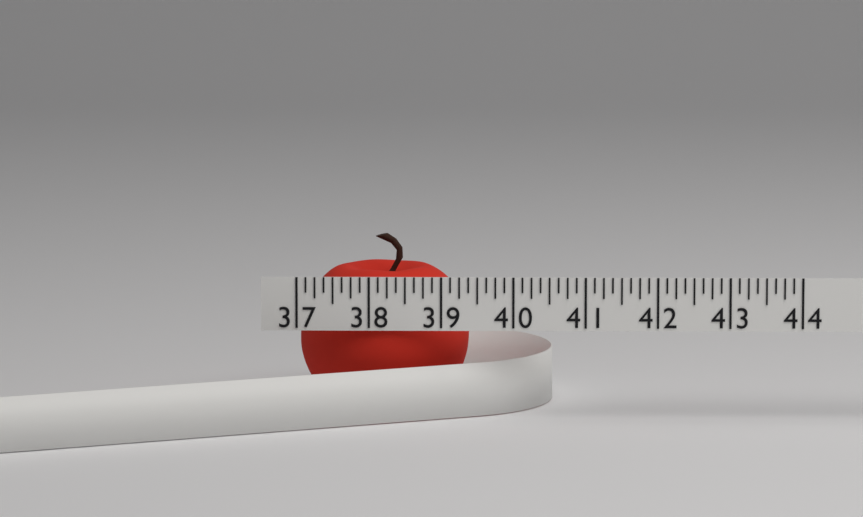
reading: 39.375 (no unit)
